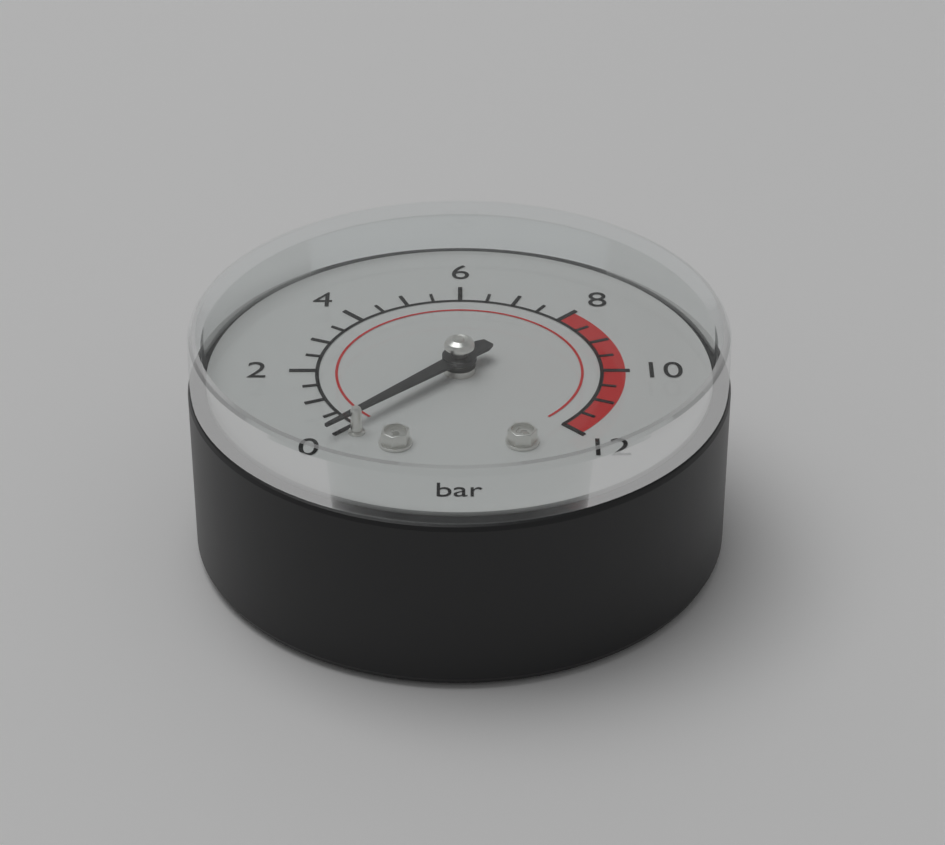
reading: 0.0 bar
